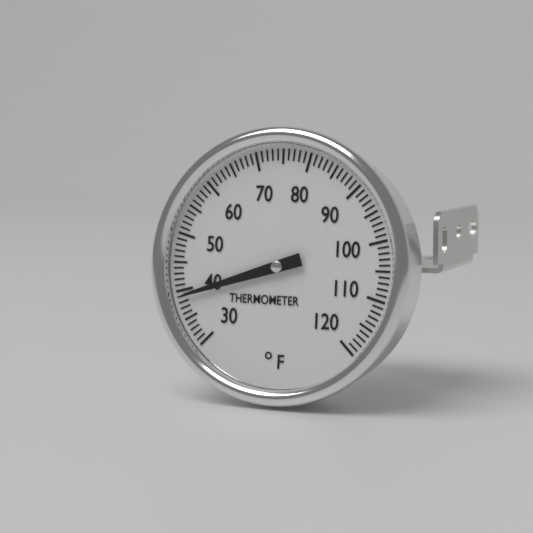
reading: 39 °F
